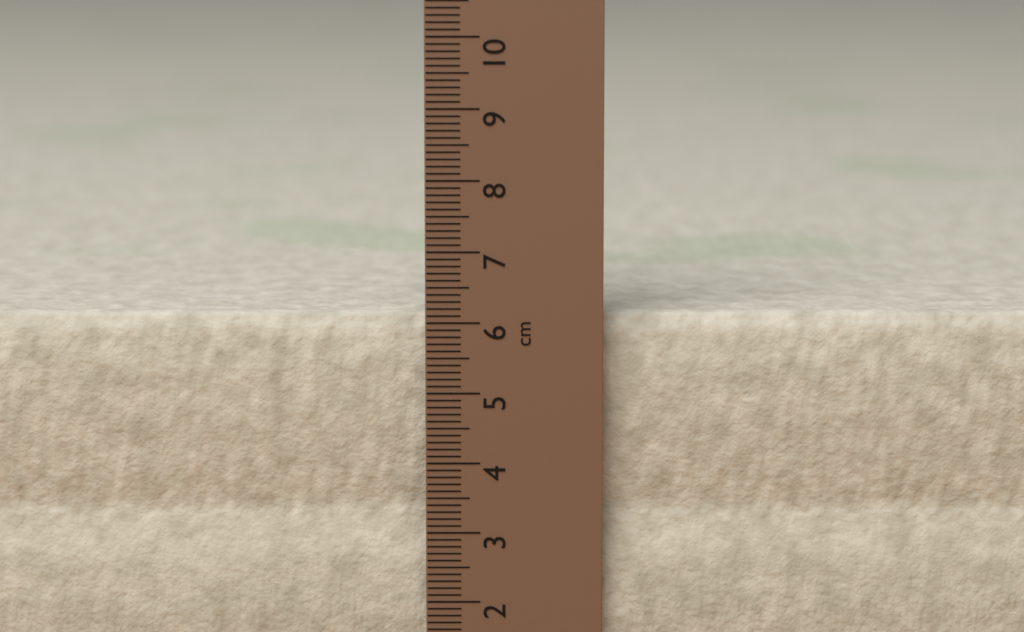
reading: 6.1 cm
